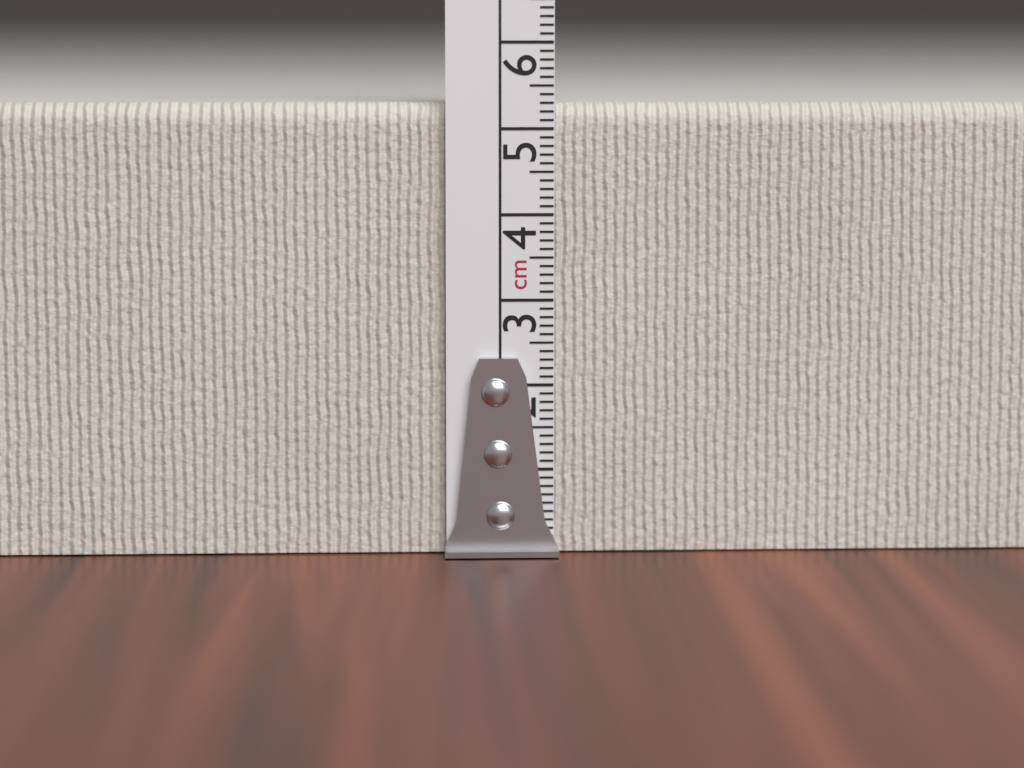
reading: 5.3 cm
